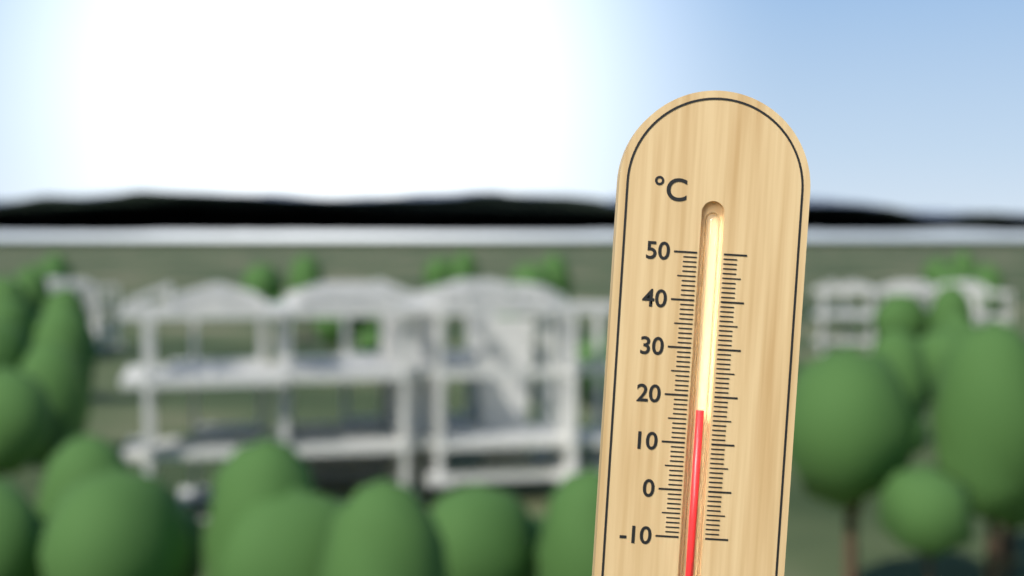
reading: 17 °C
